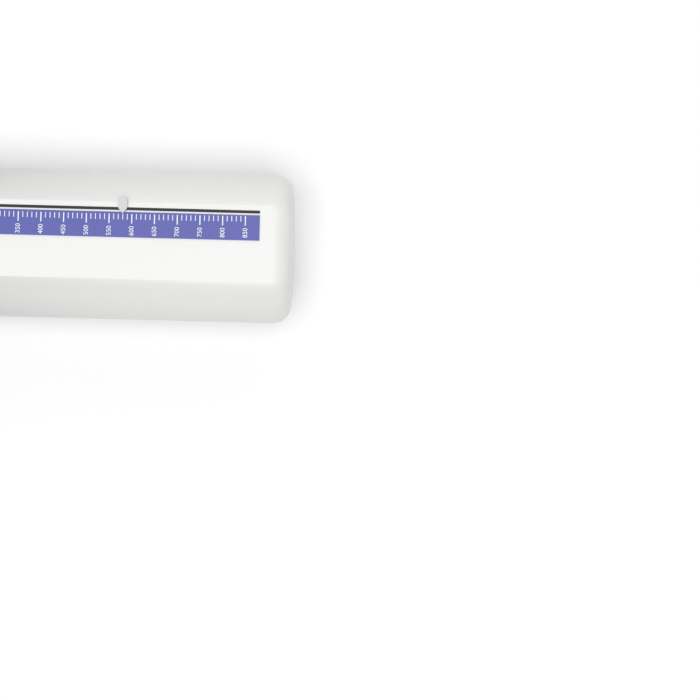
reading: 580 L/min
